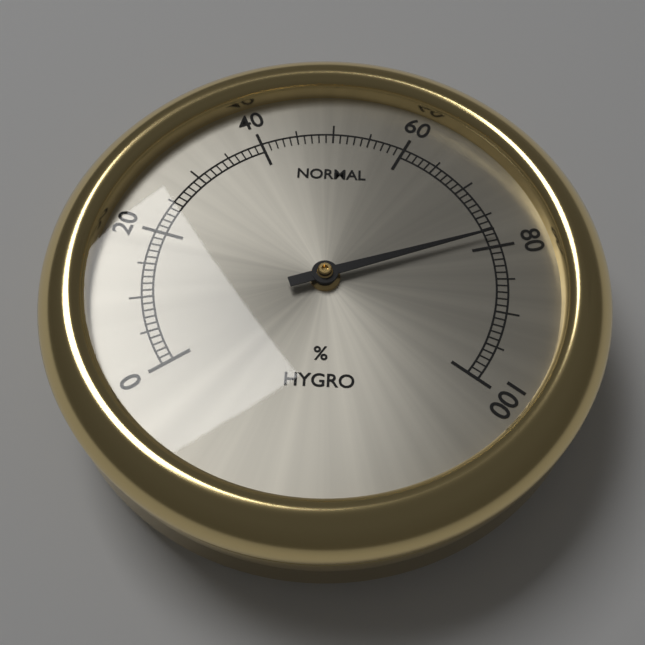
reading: 78 %
